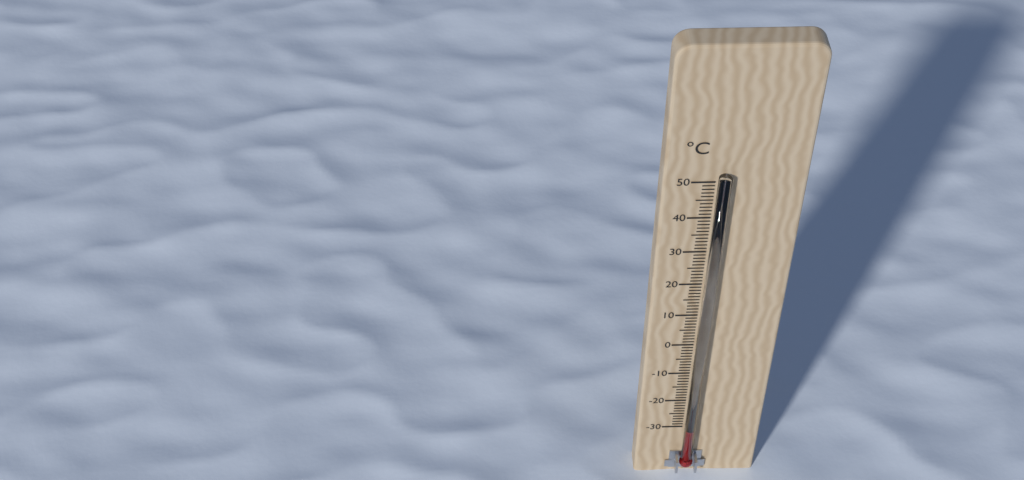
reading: -29 °C
